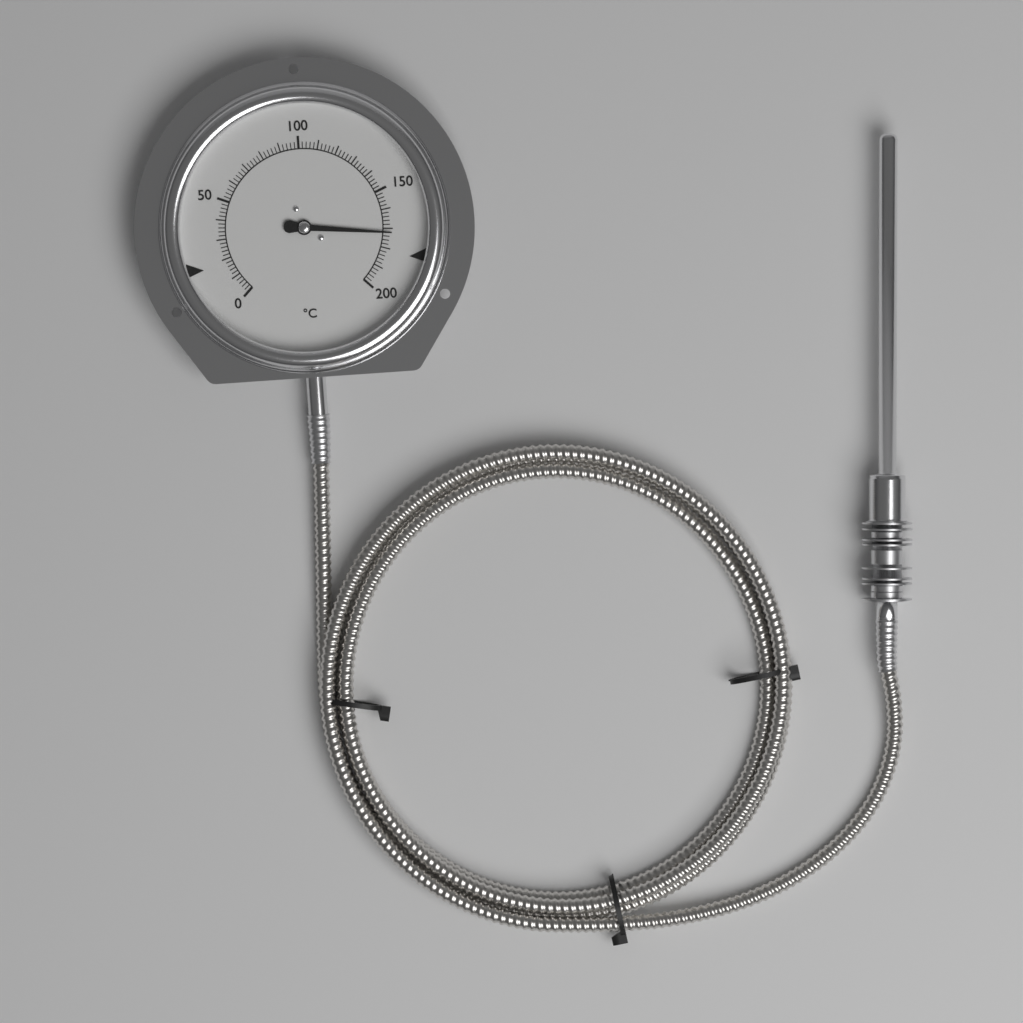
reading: 172 °C
